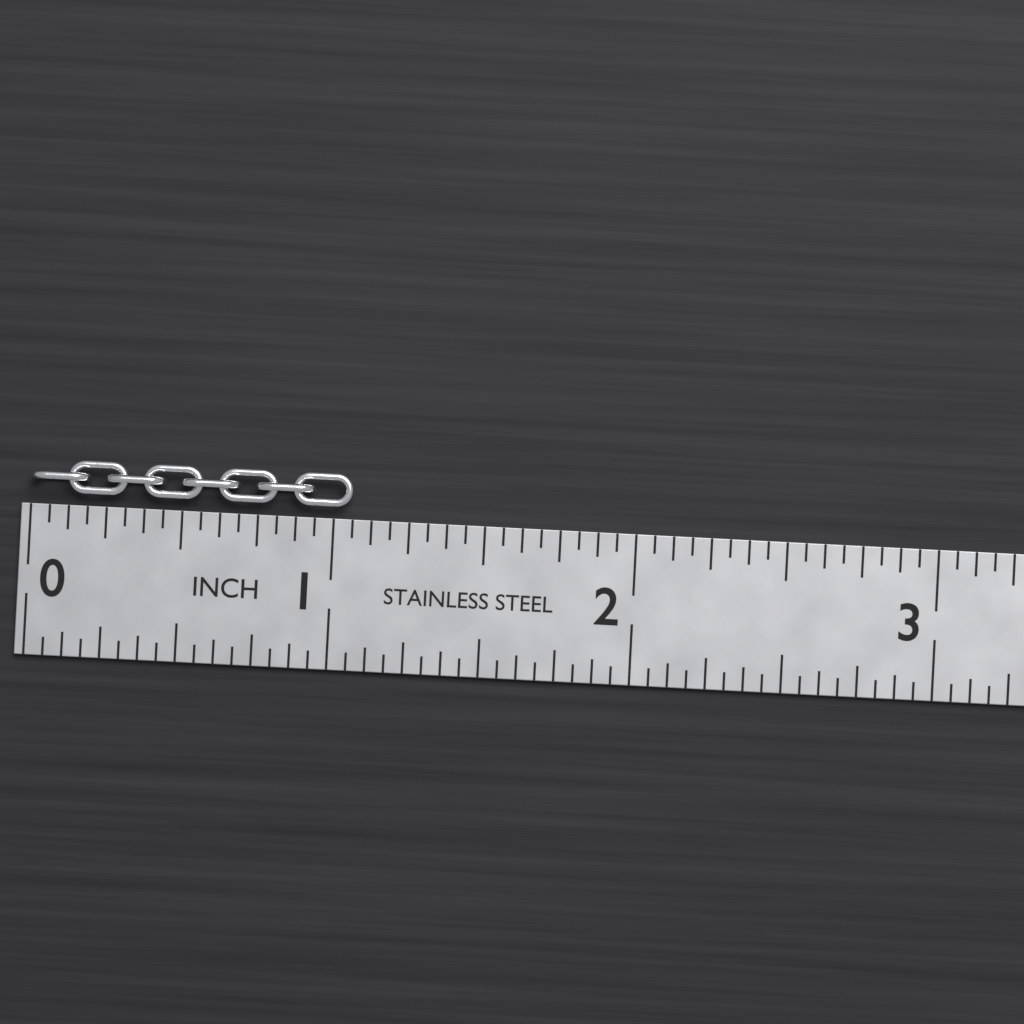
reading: 1.0625 in
